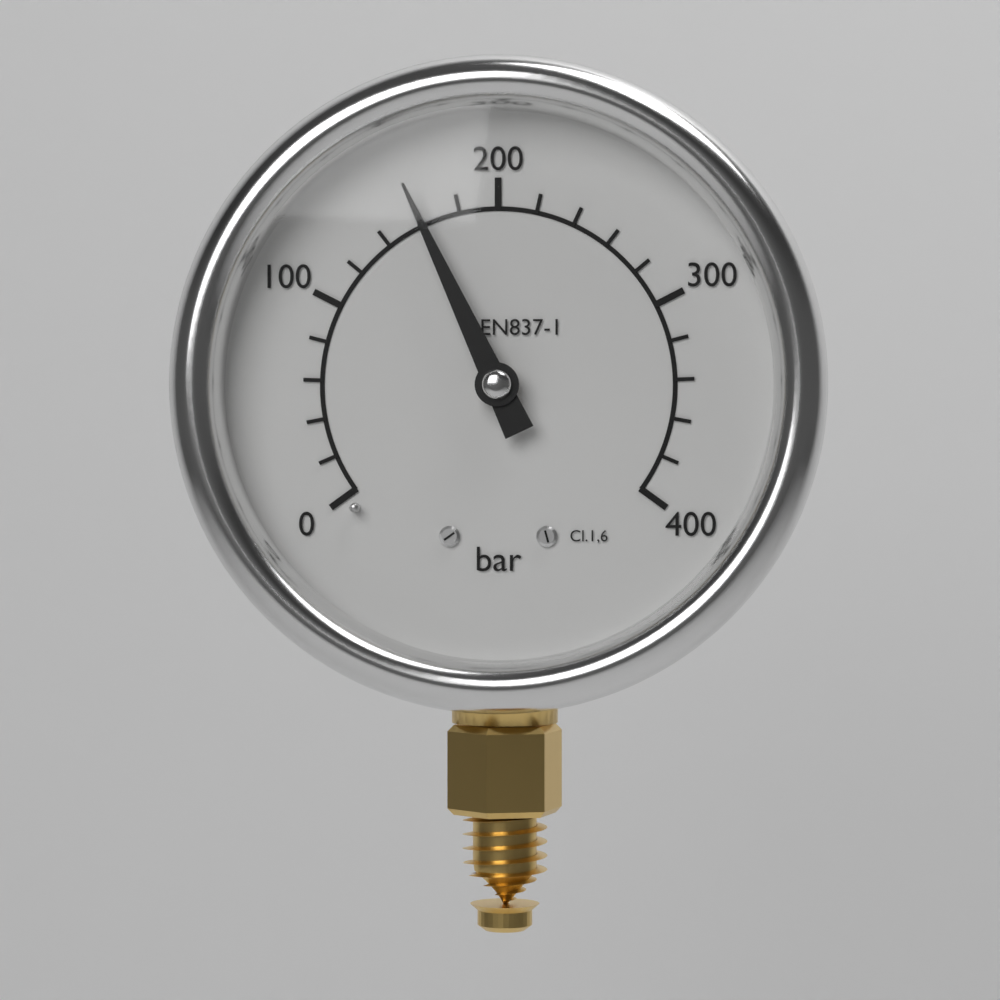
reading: 160 bar
